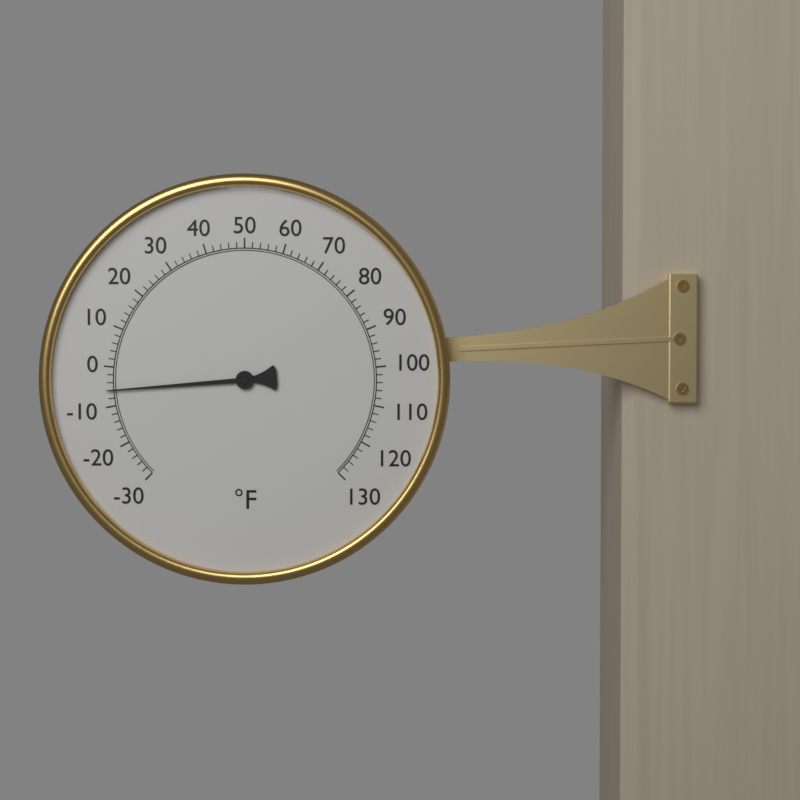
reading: -6 °F
